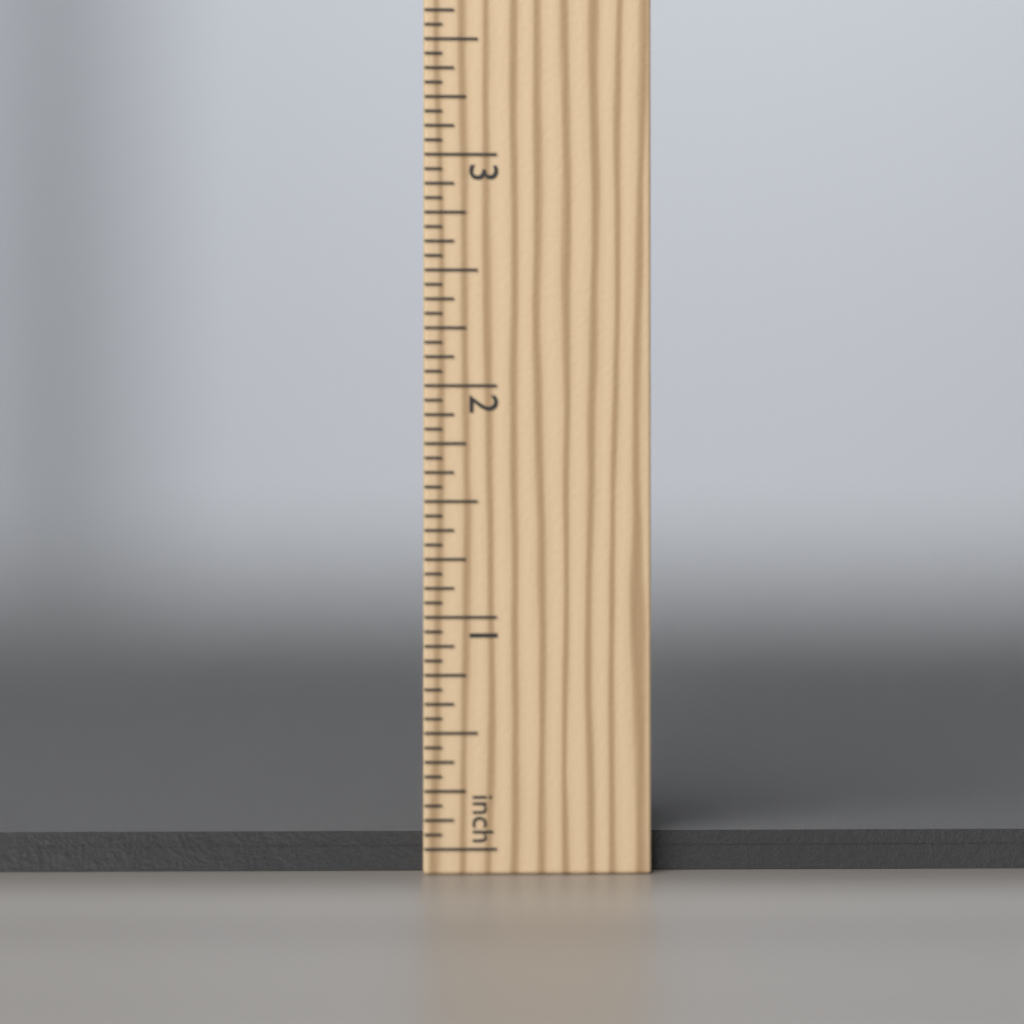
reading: 0.0625 in
